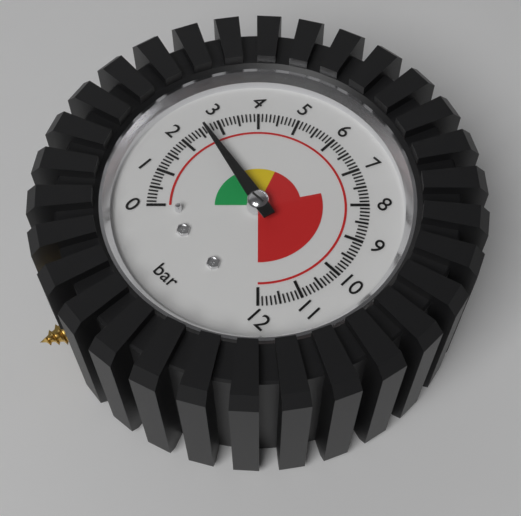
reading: 2.6 bar
